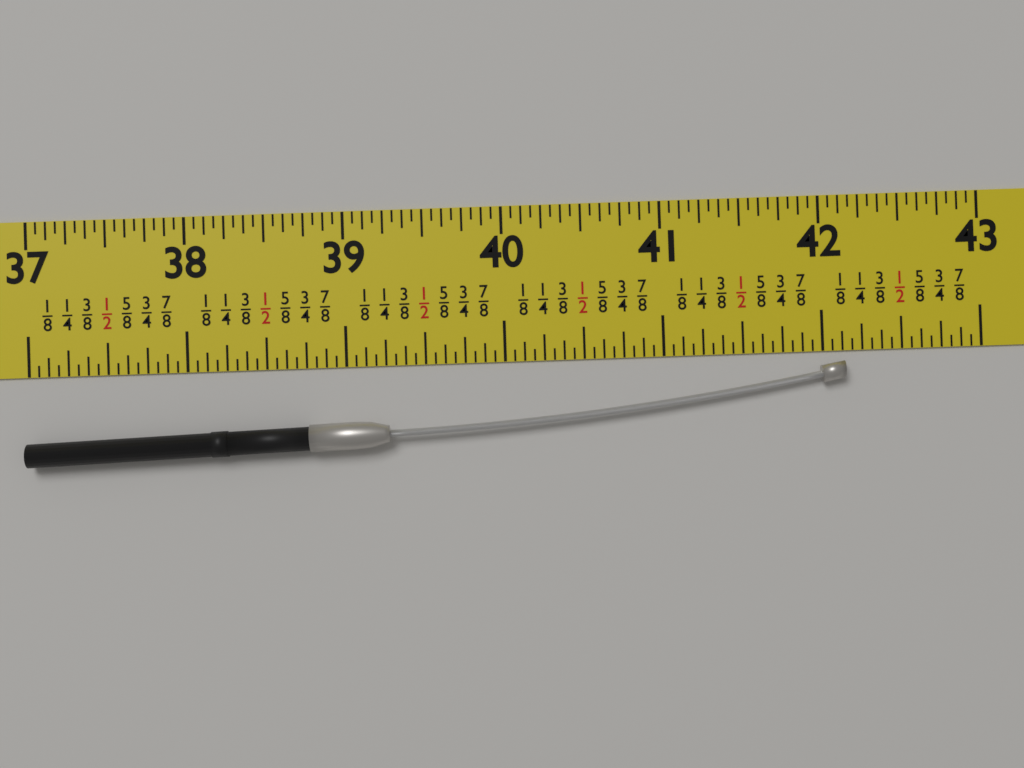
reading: 42.1250 in
